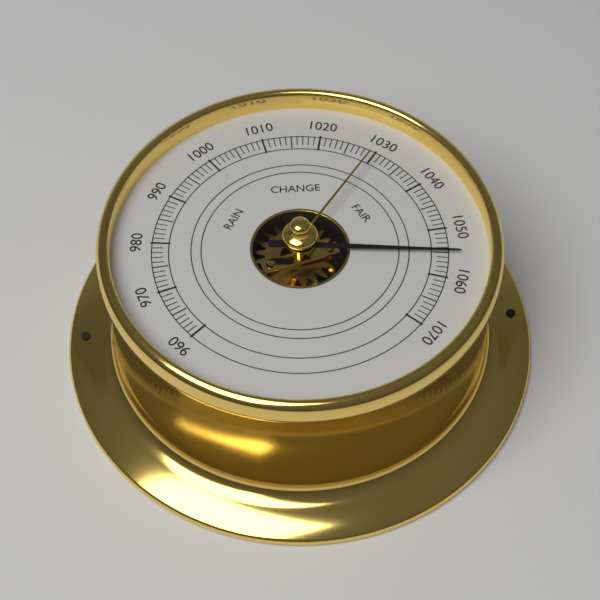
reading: 1055 (no unit)
